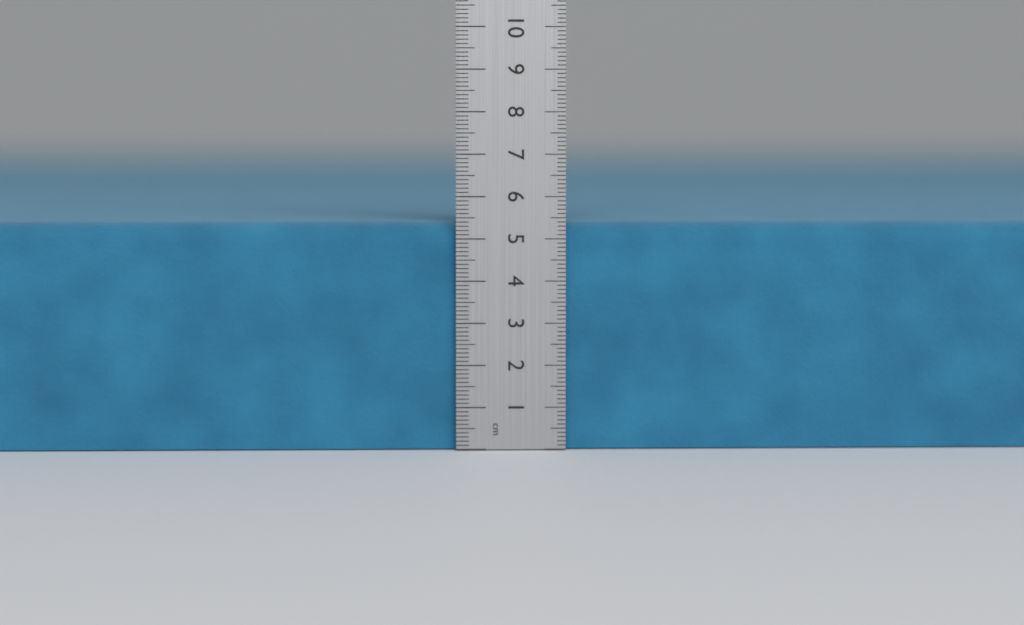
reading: 5.4 cm
